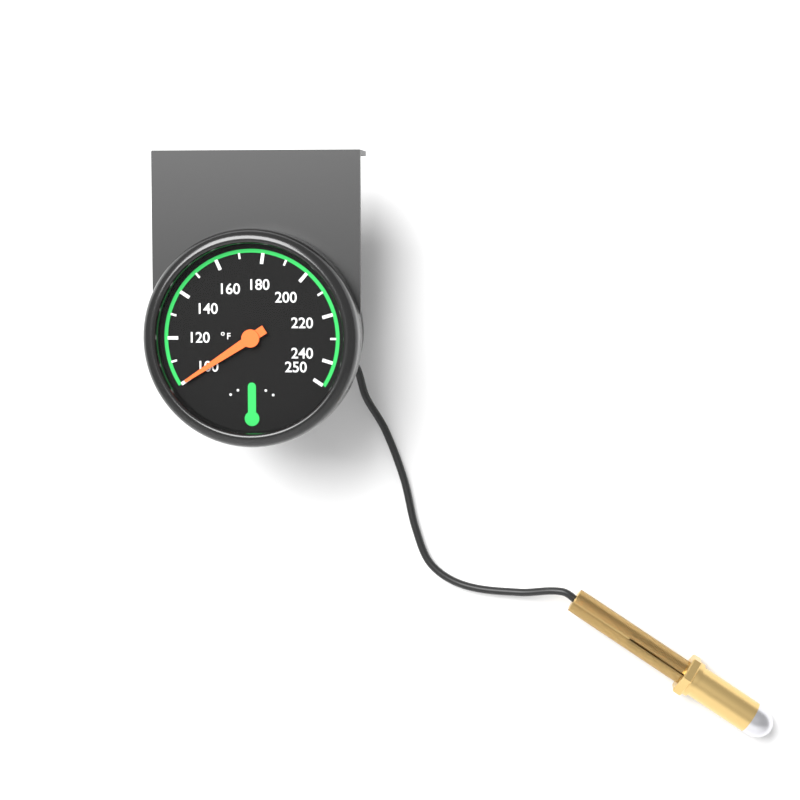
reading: 100 °F
